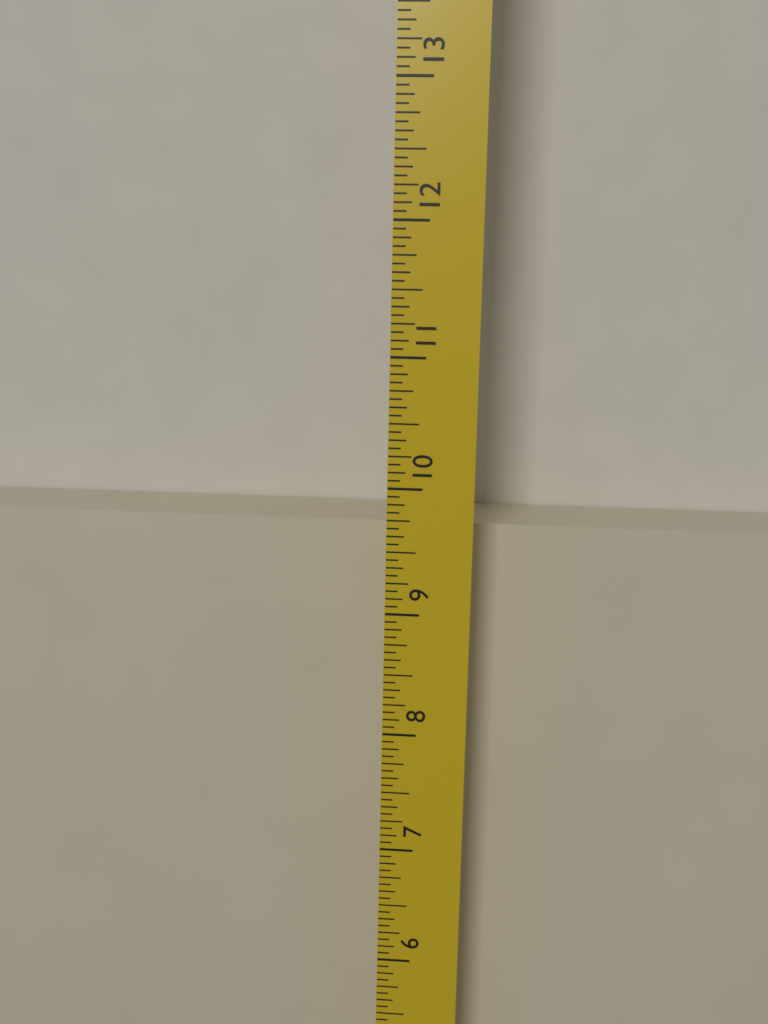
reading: 9.6250 in
